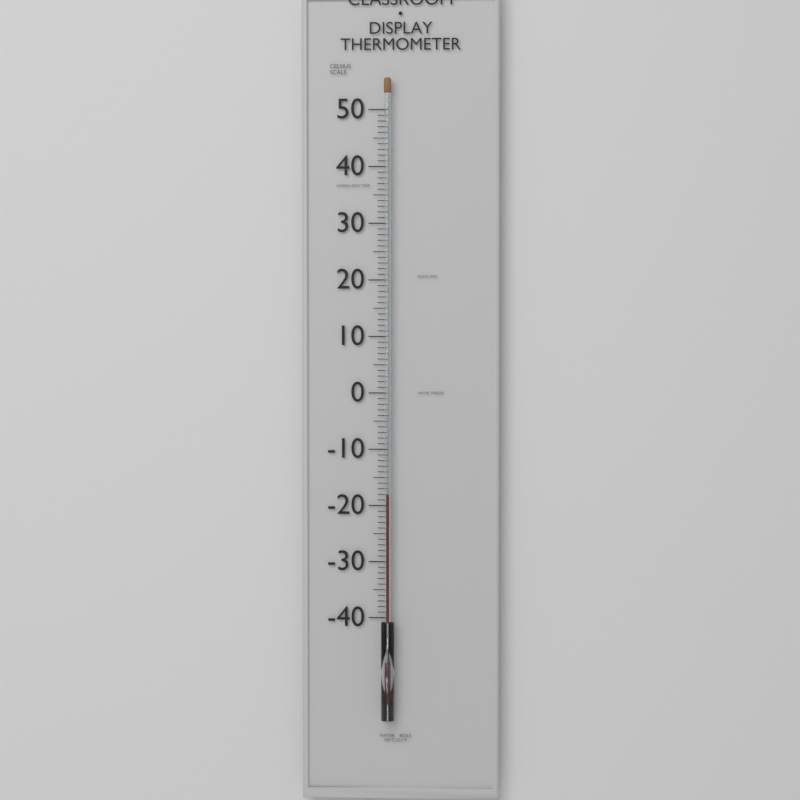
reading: -18 °C
